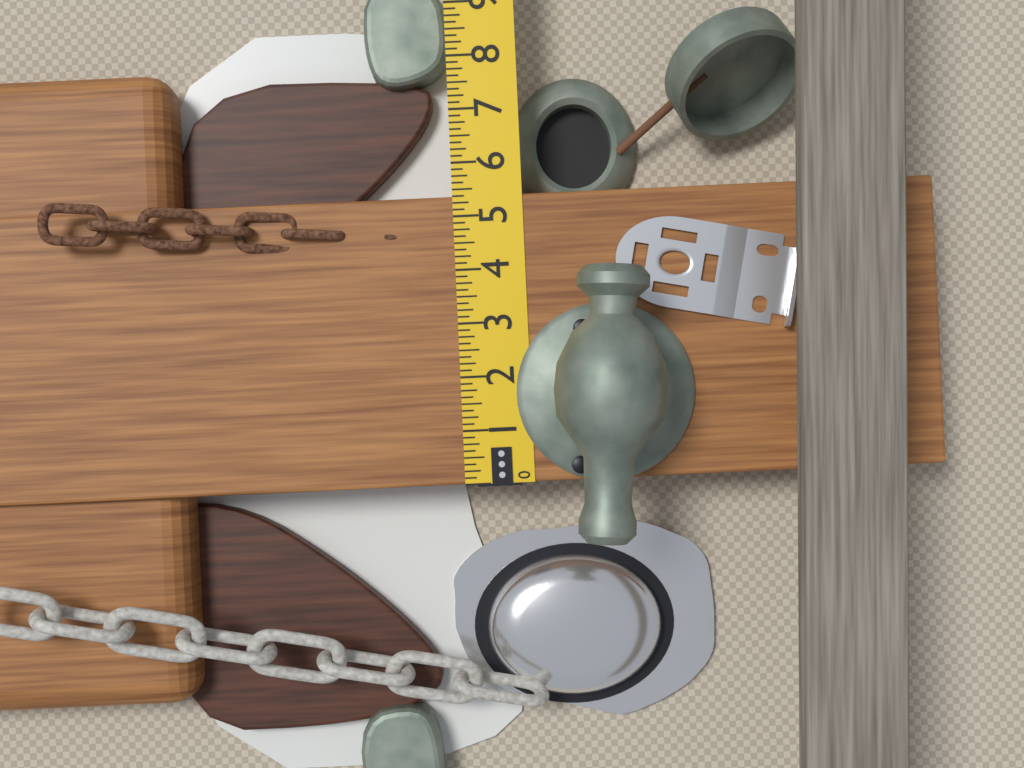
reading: 5.375 in
